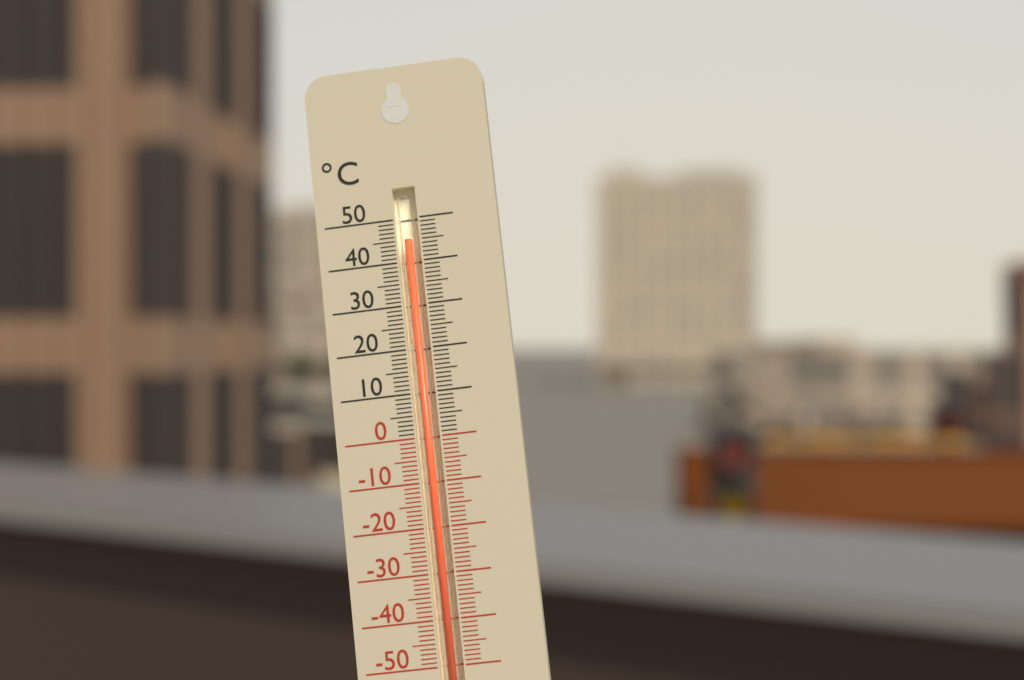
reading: 45 °C
